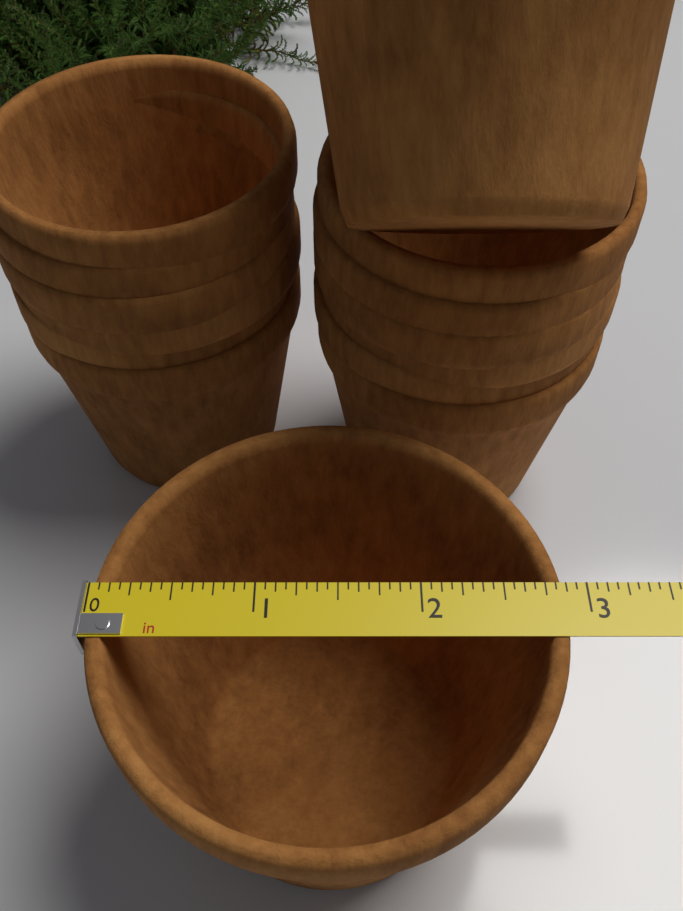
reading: 2.8750 in
